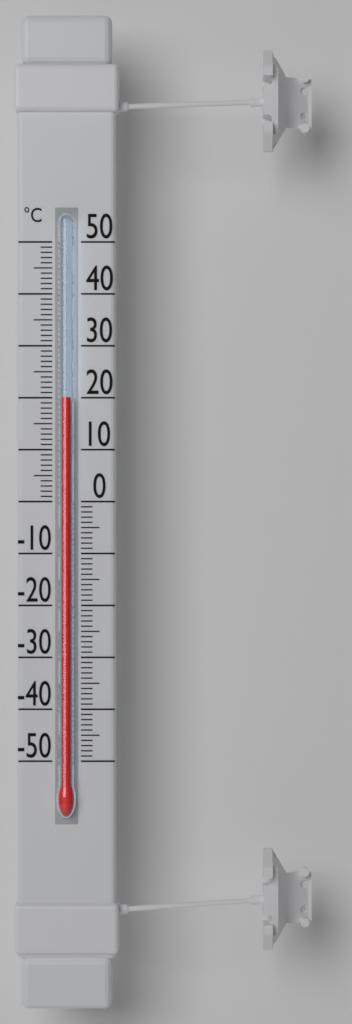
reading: 20 °C
